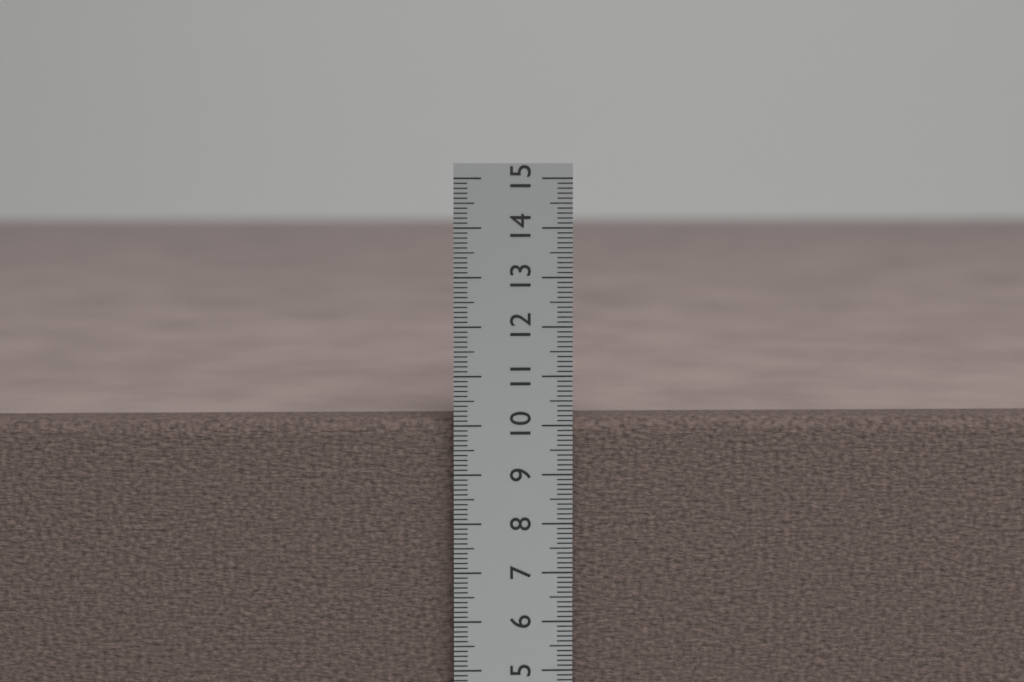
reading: 10.1 cm
